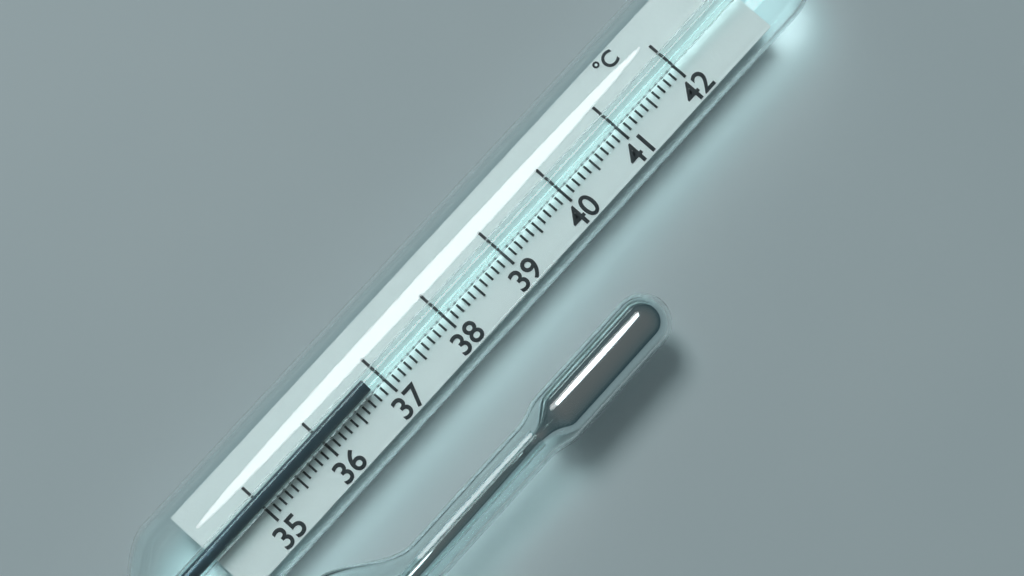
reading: 36.8 °C
